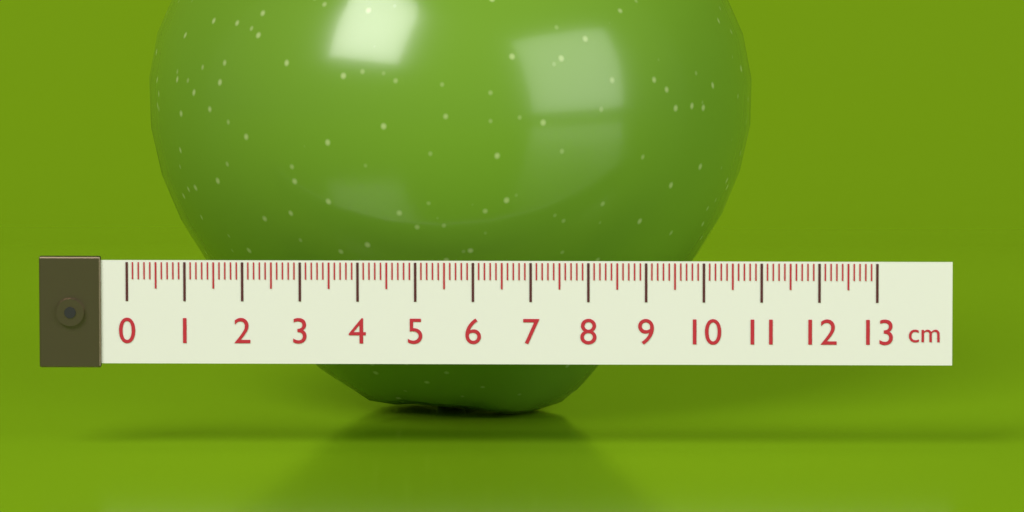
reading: 10.8 cm
